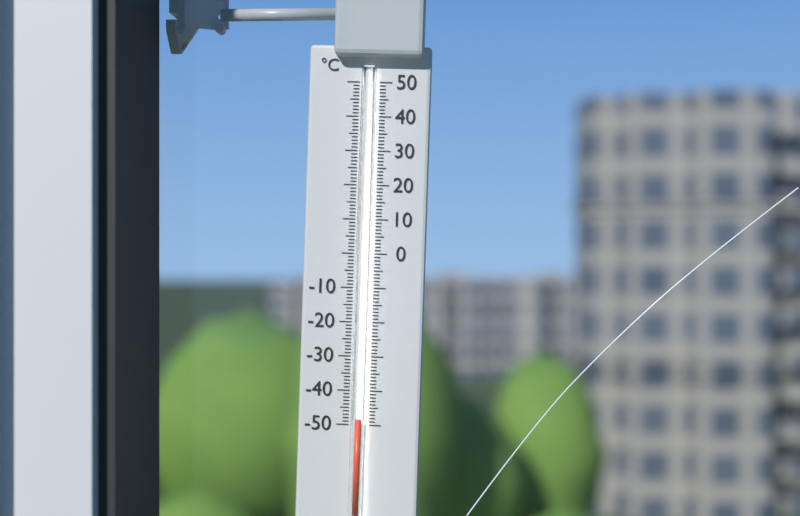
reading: -48 °C
